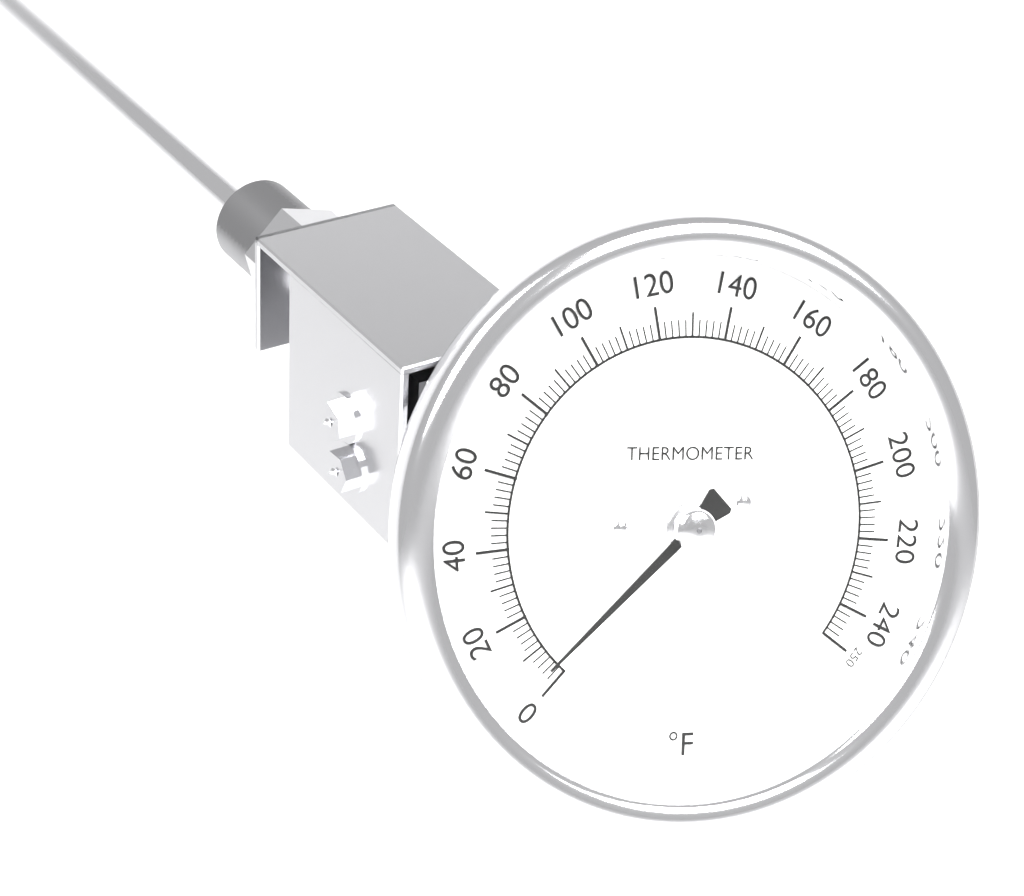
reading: 4 °F
